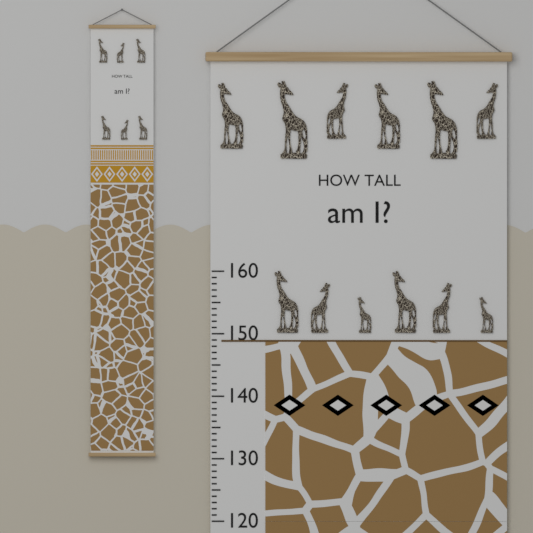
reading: 149 (no unit)
